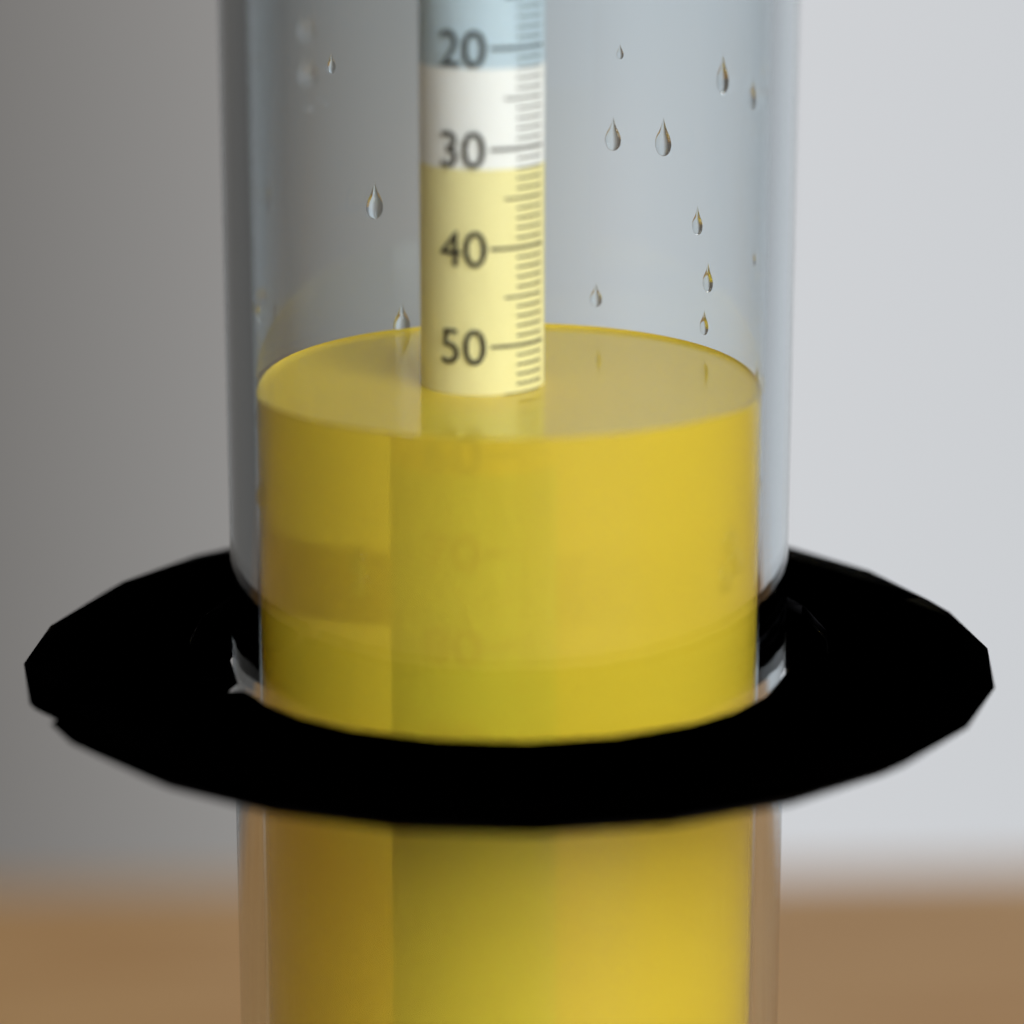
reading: 55 (no unit)
